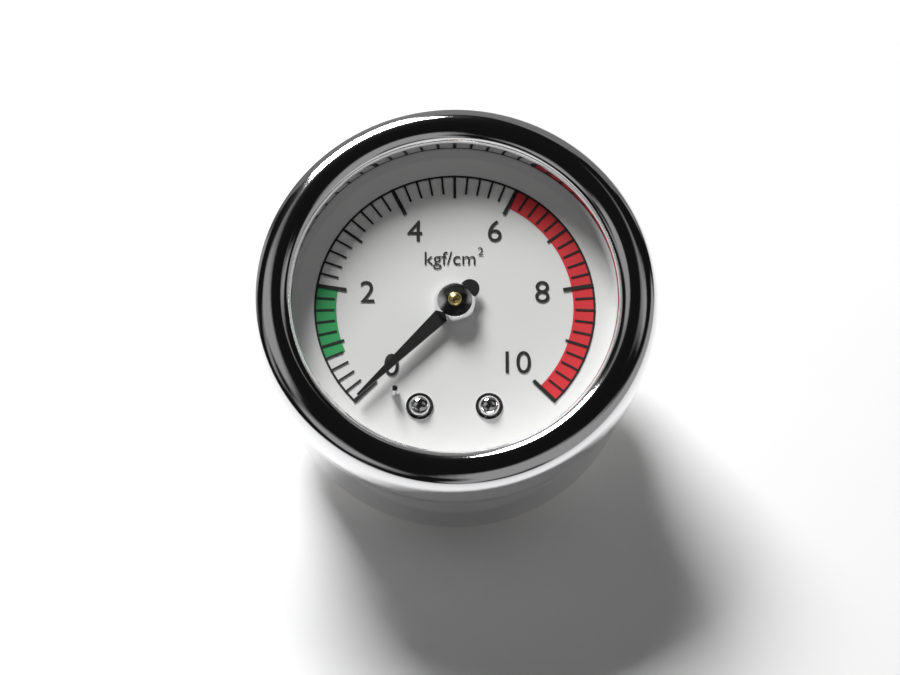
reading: 0.0 kgf/cm²
